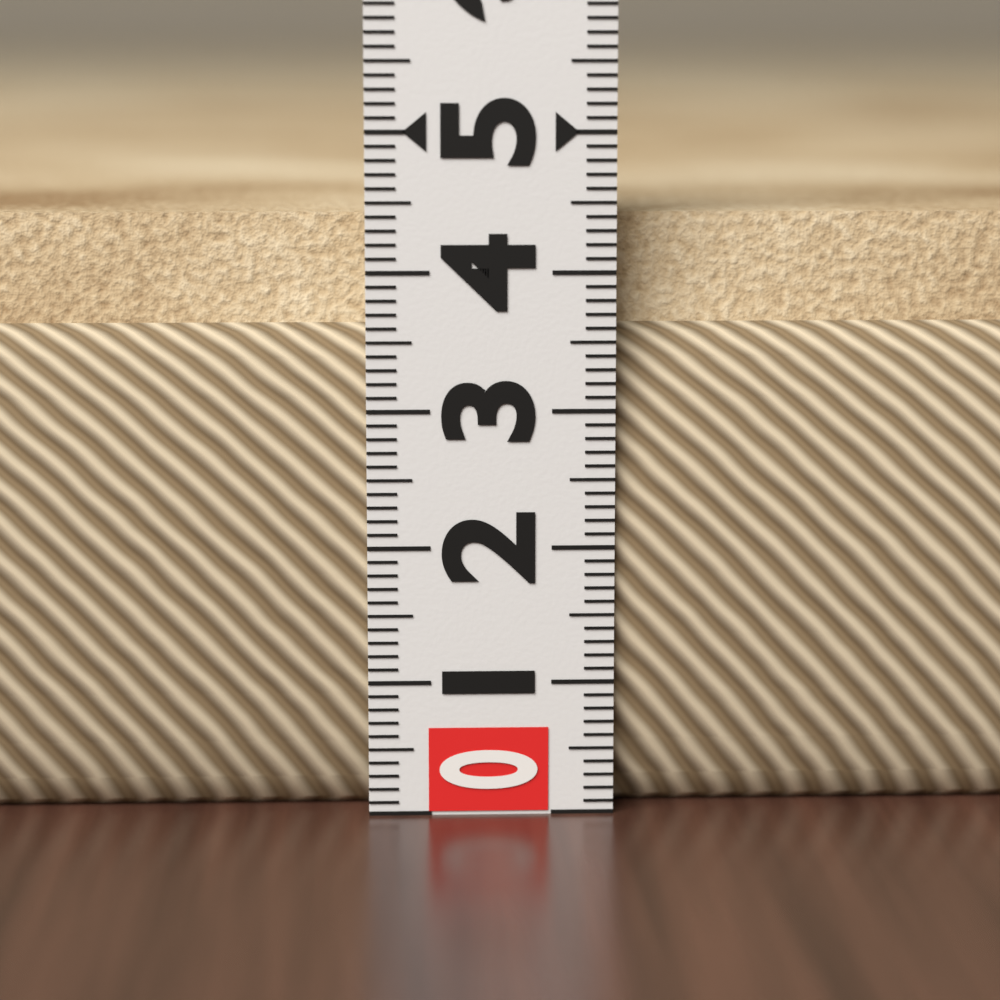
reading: 4.4 (no unit)
